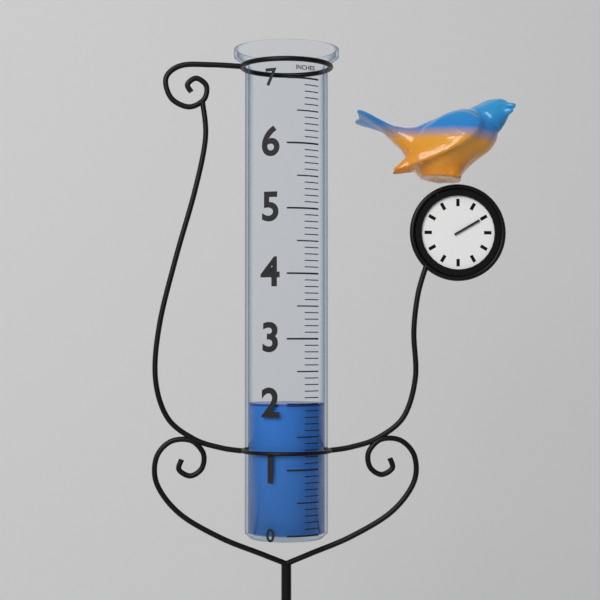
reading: 2.0 in
